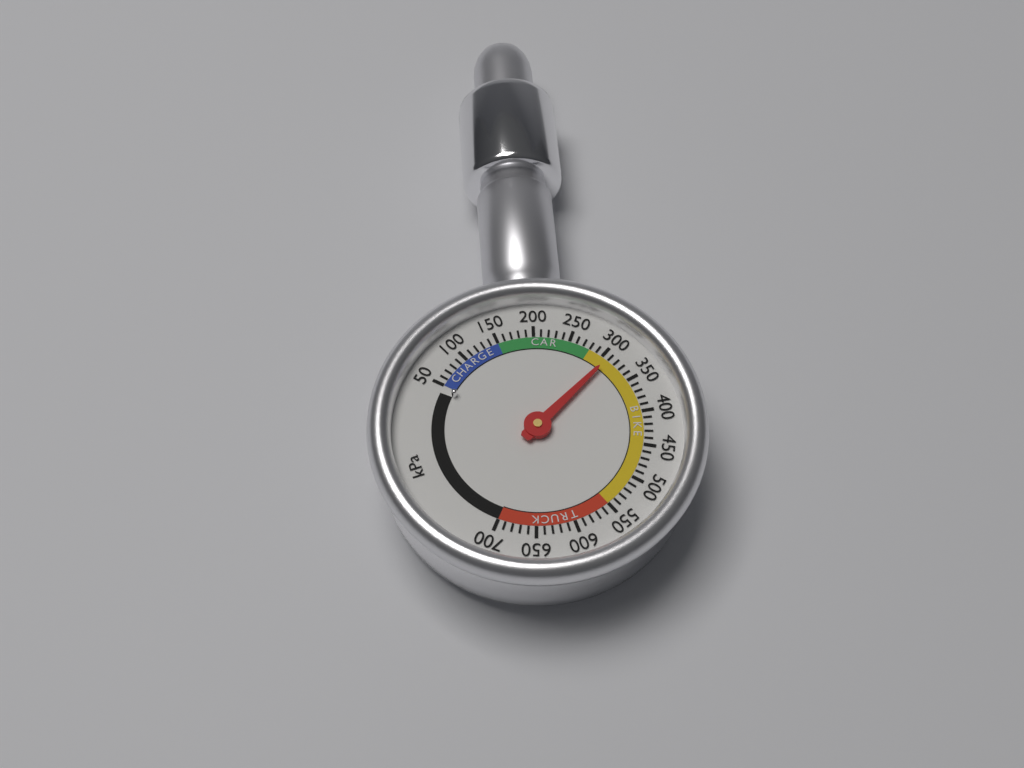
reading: 310 kPa
